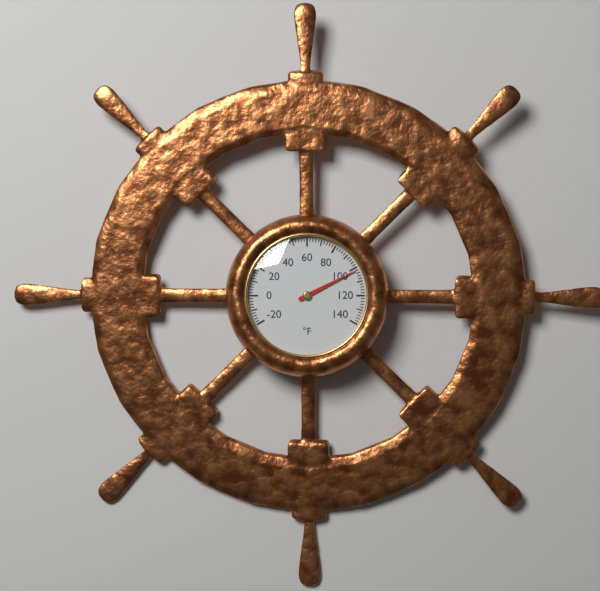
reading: 102 °F
